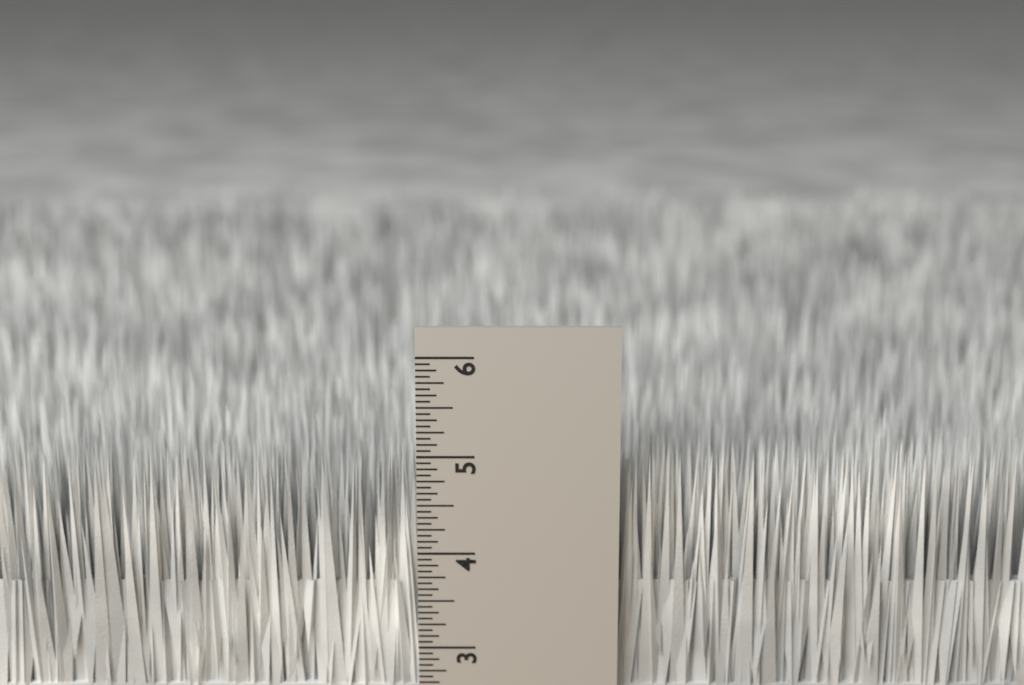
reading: 5.0000 in
